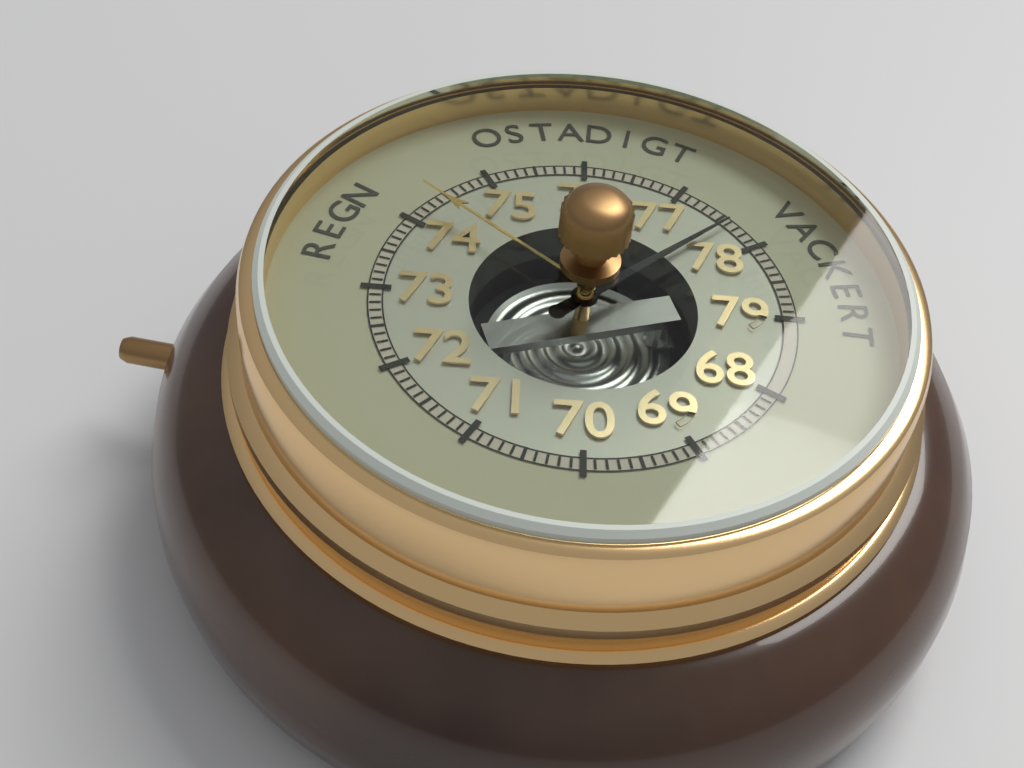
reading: 77.6 (no unit)
